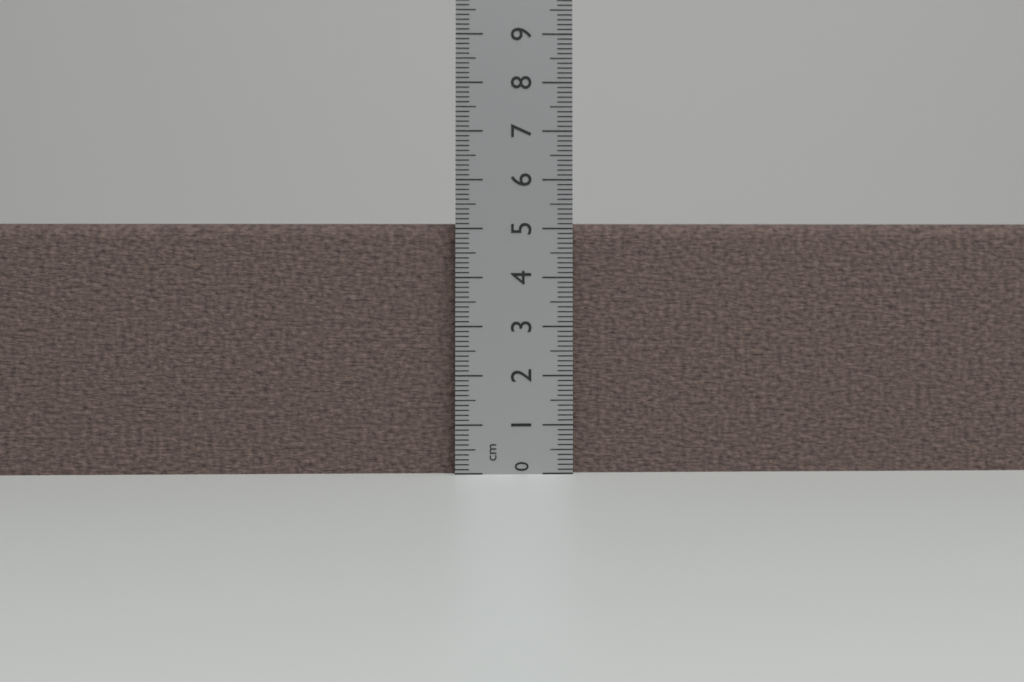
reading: 5.1 cm
